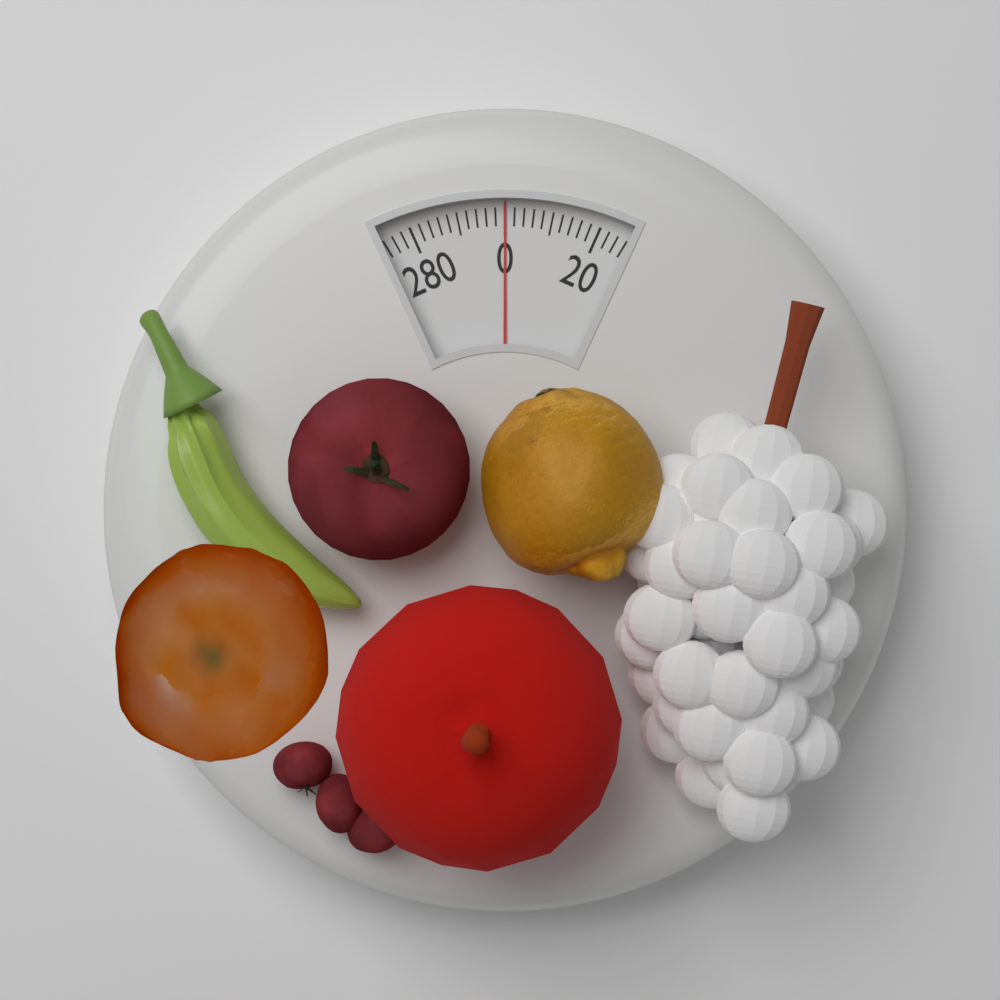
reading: 0 (no unit)
